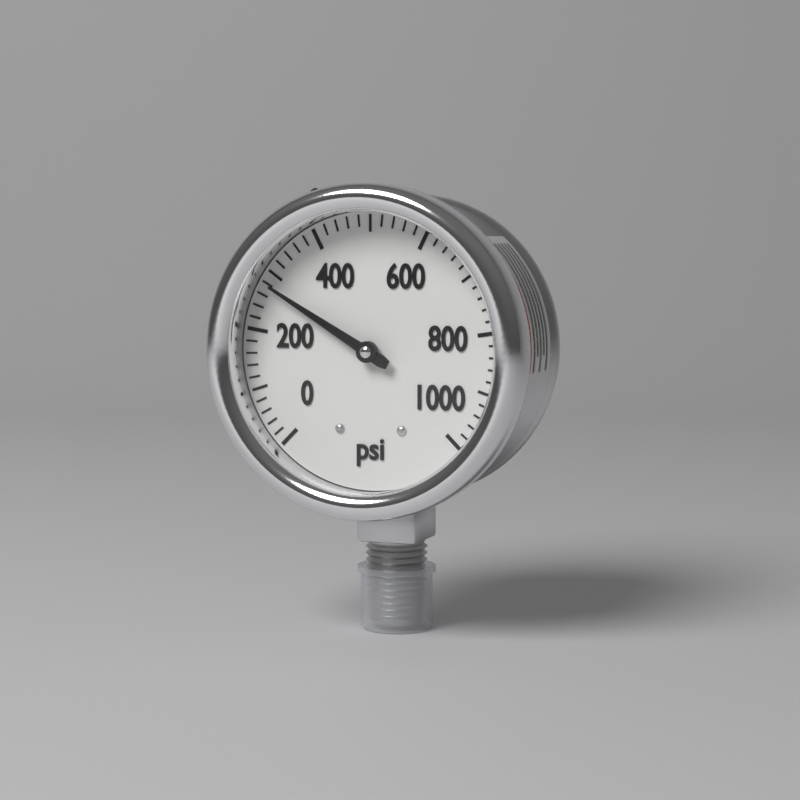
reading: 280 psi
